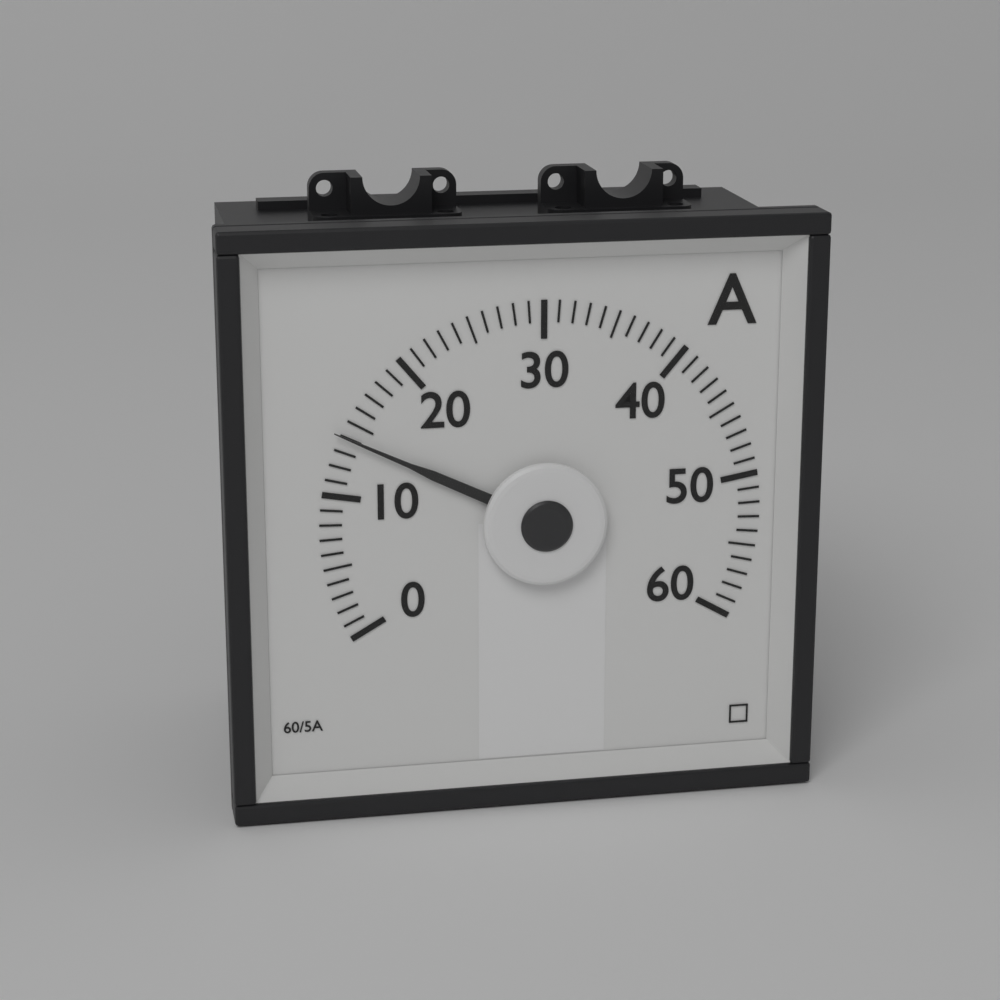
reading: 14 A
